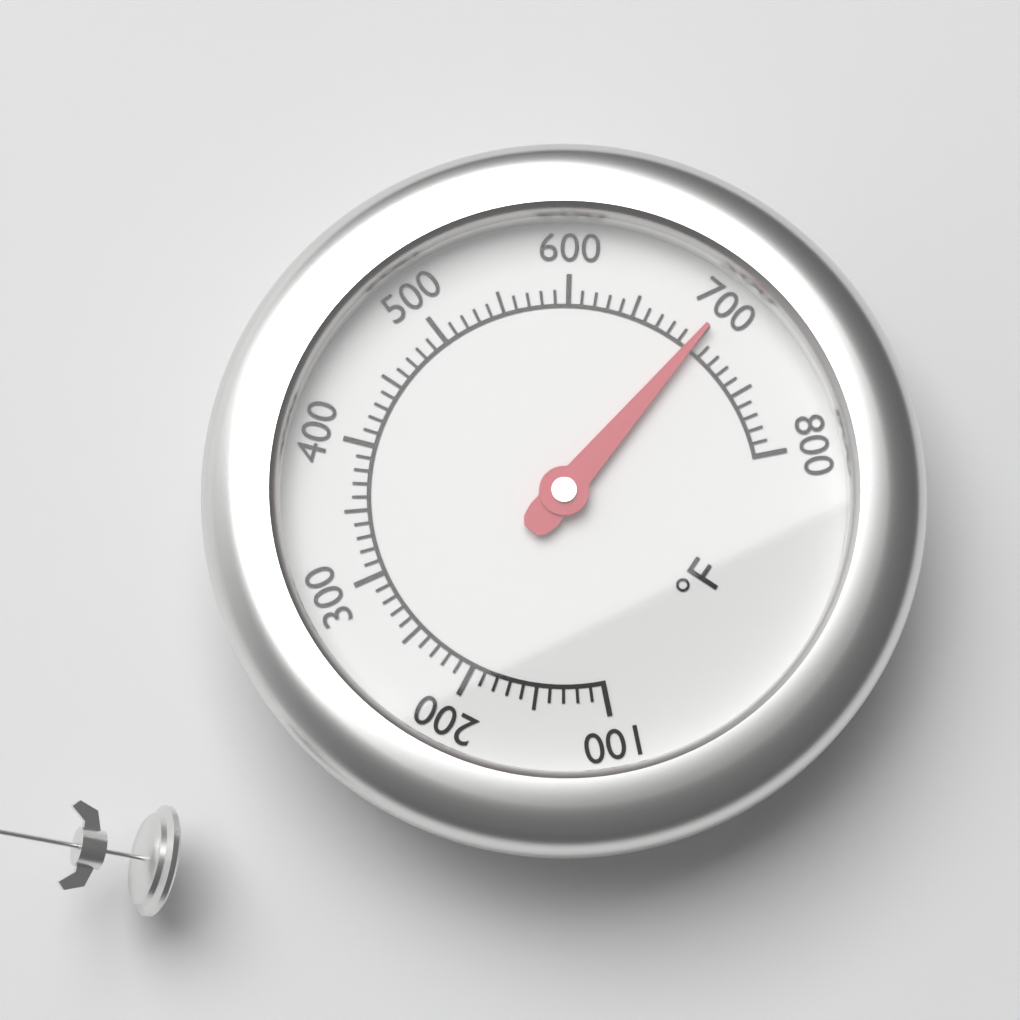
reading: 700 °F
